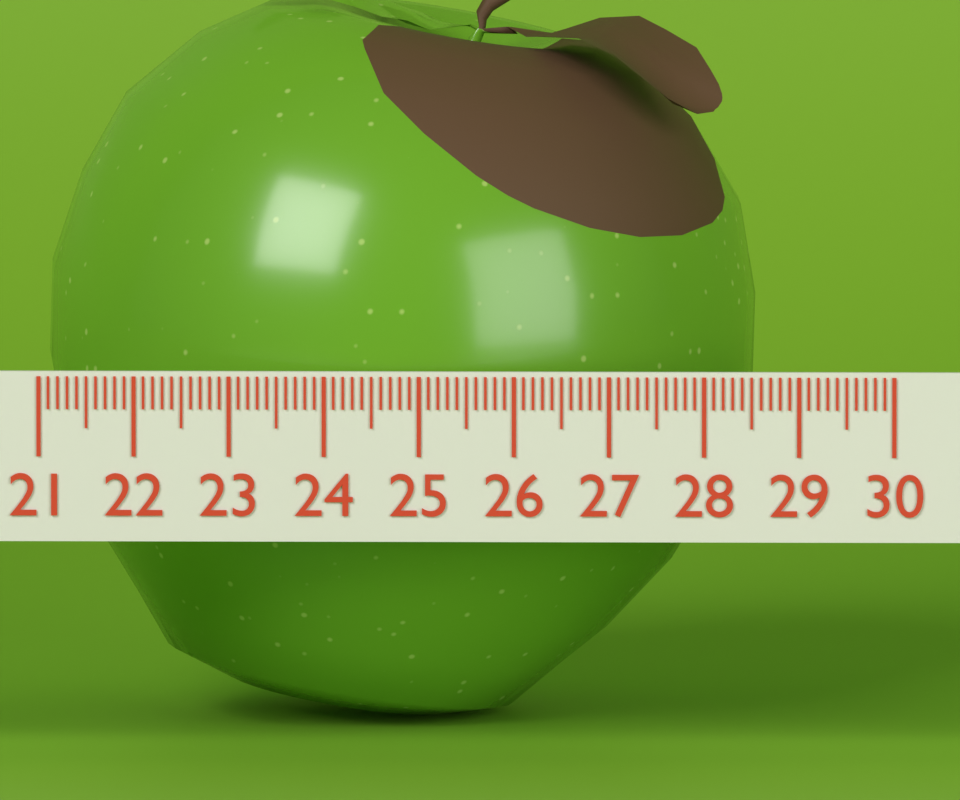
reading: 28.5 (no unit)
